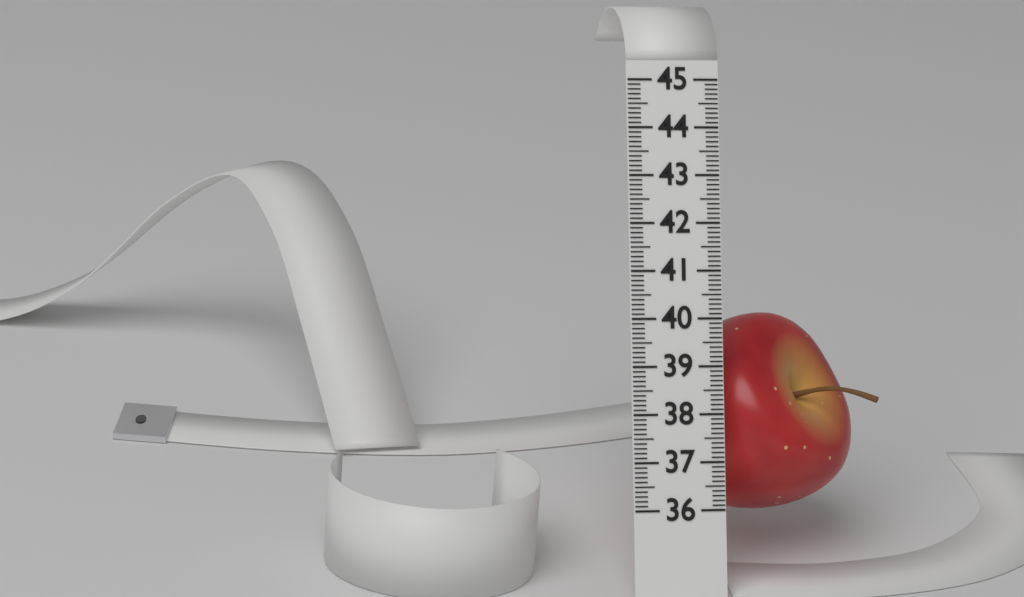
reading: 40.2 (no unit)
